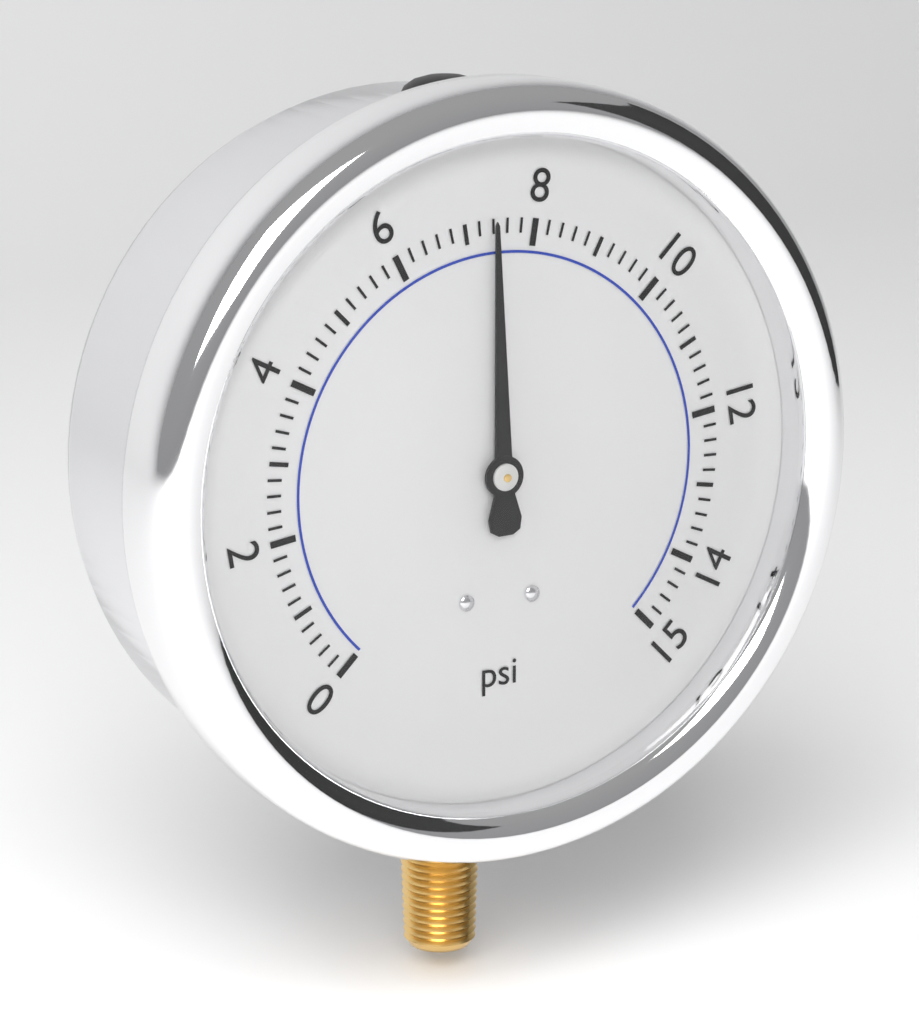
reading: 7.4 psi
